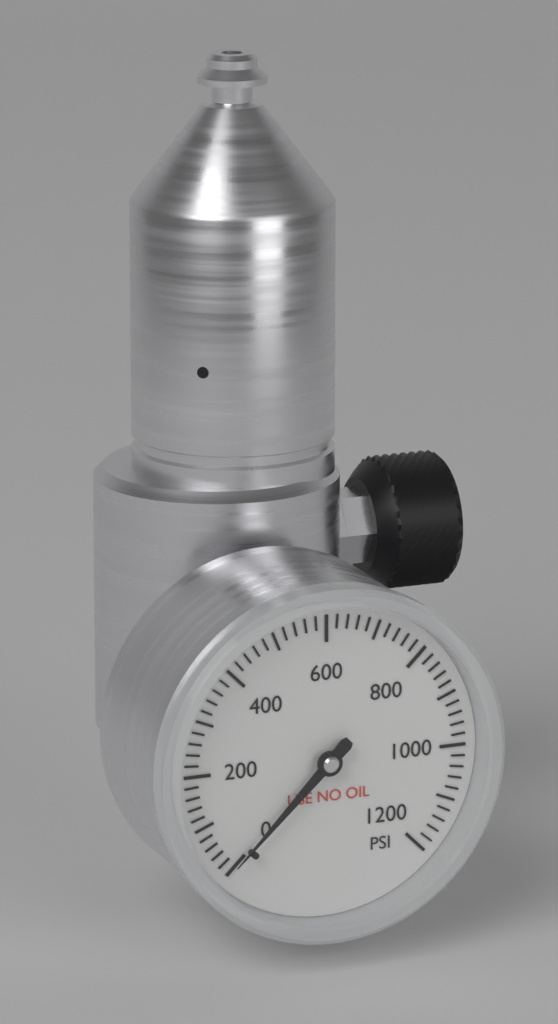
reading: 0 psi
